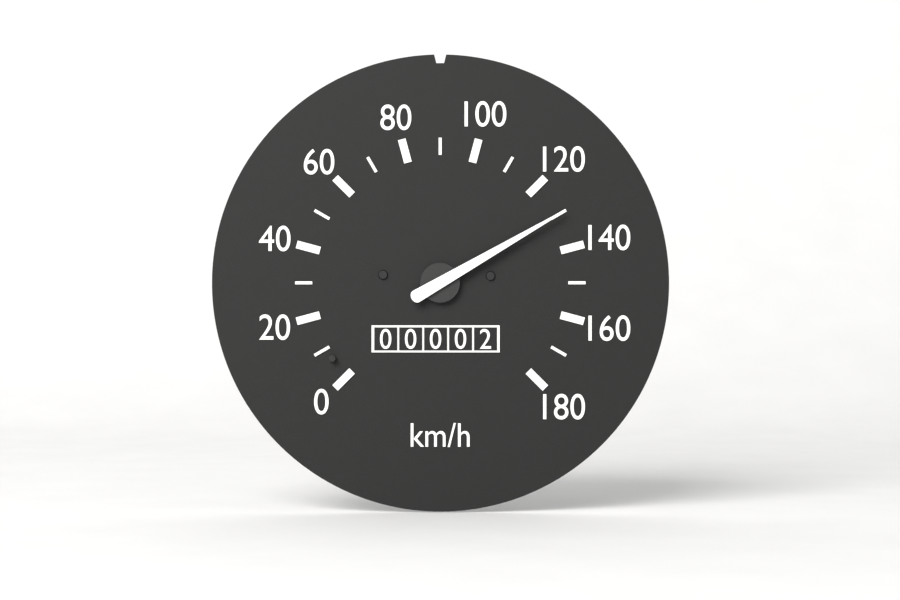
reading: 130 km/h
